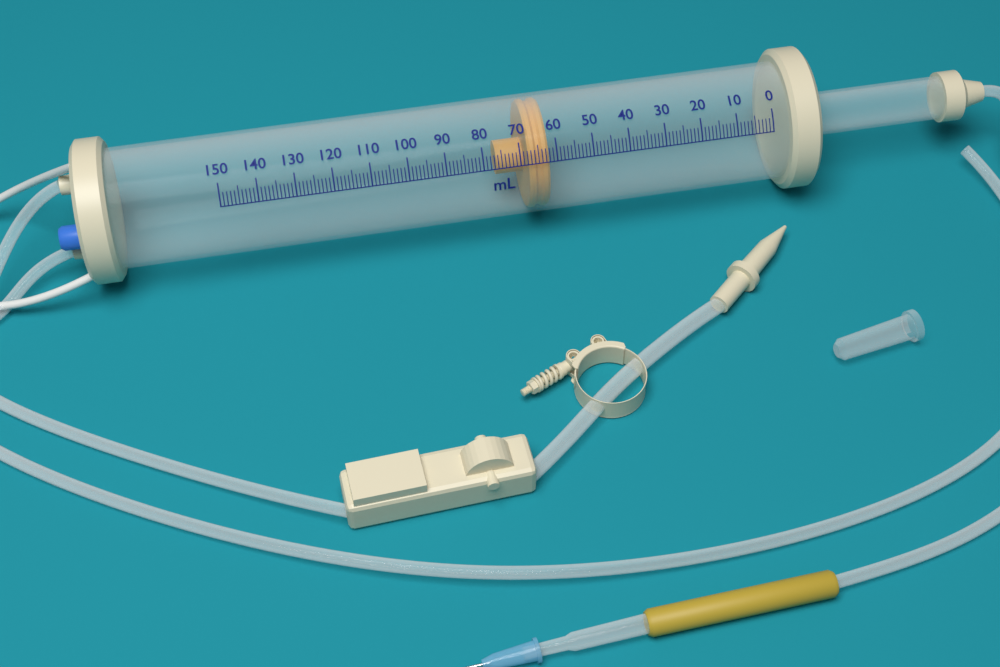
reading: 62 ml
